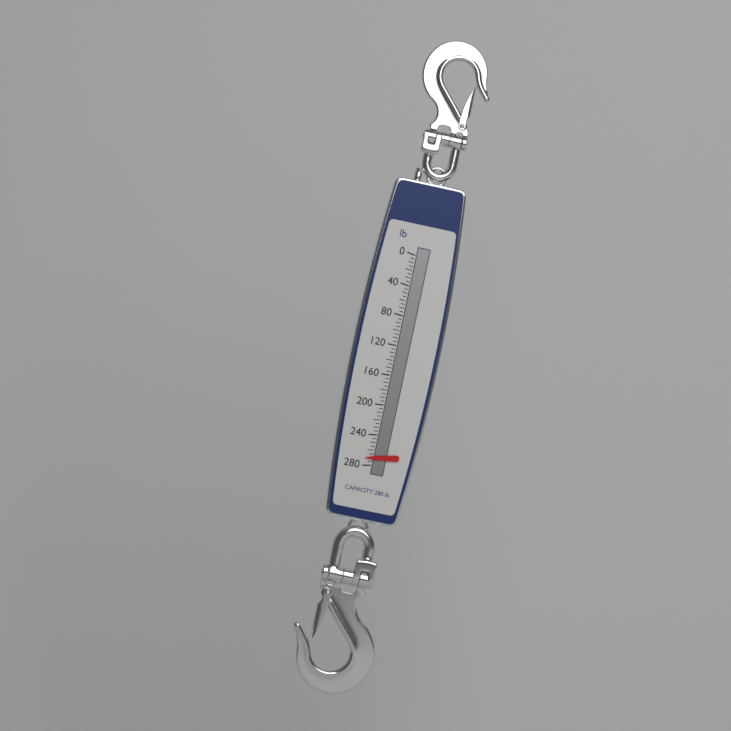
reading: 270 lb
